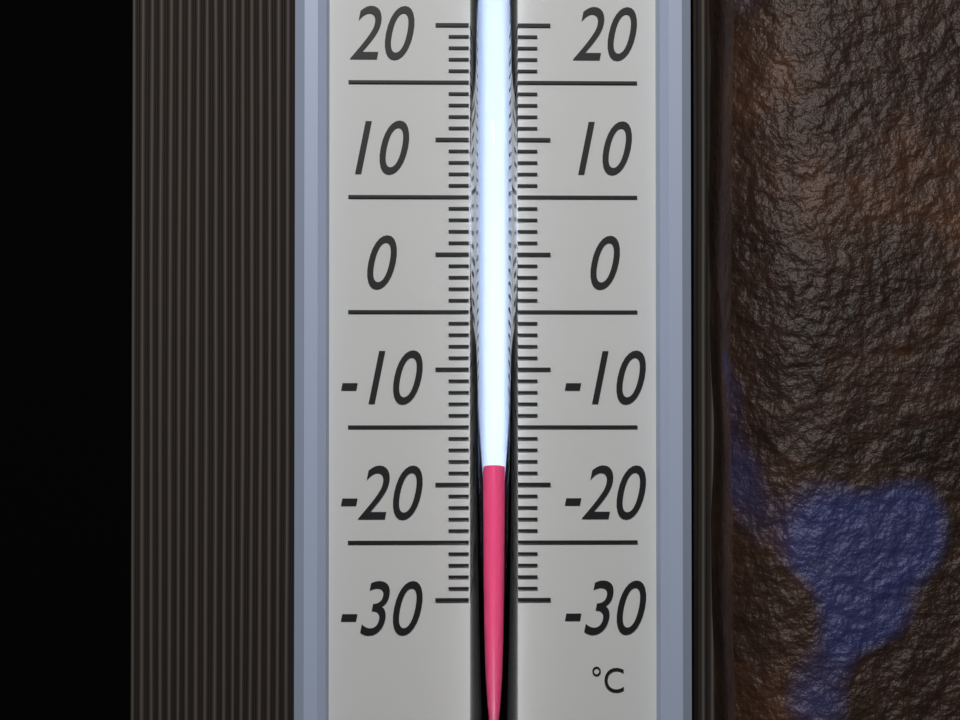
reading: -18 °C
